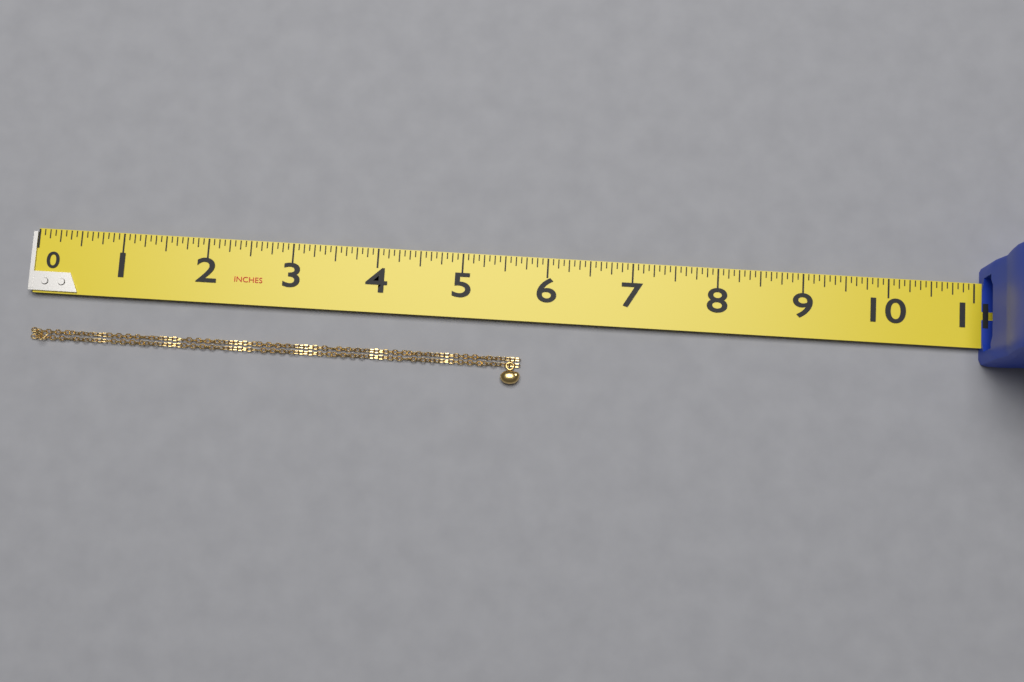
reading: 5.7500 in
